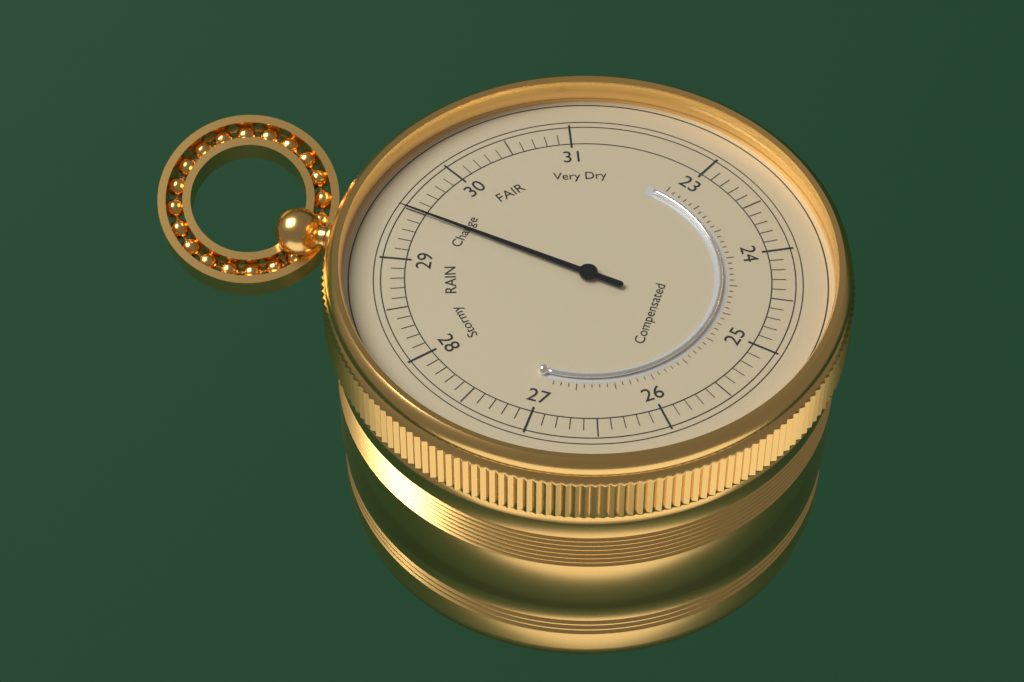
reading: 29.5 (no unit)
